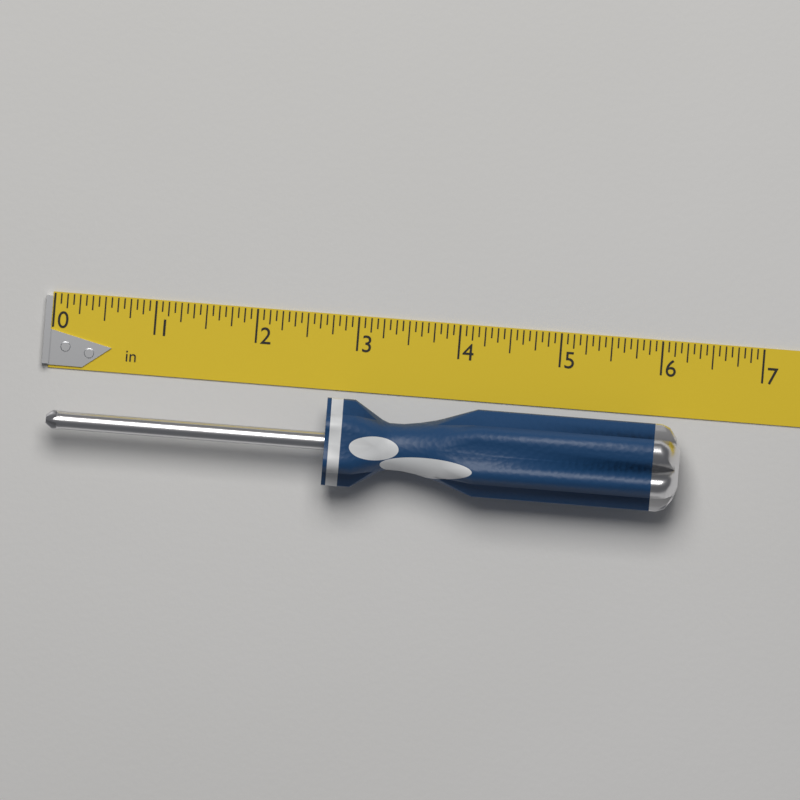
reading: 6.2500 in
